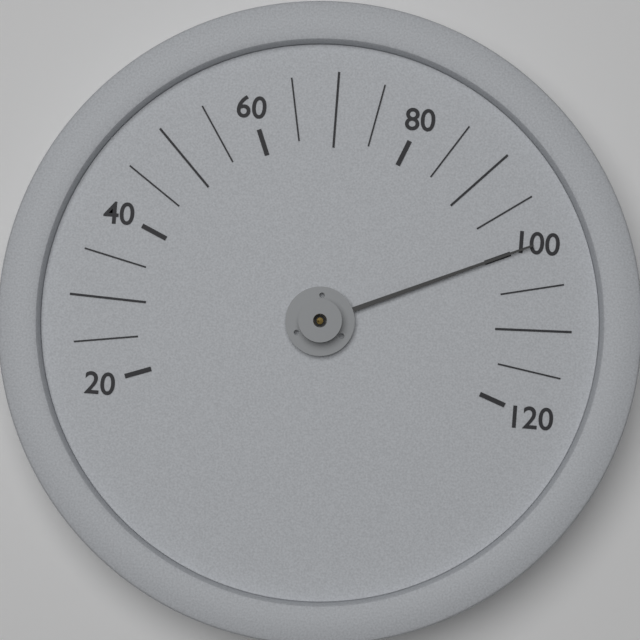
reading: 100 (no unit)
